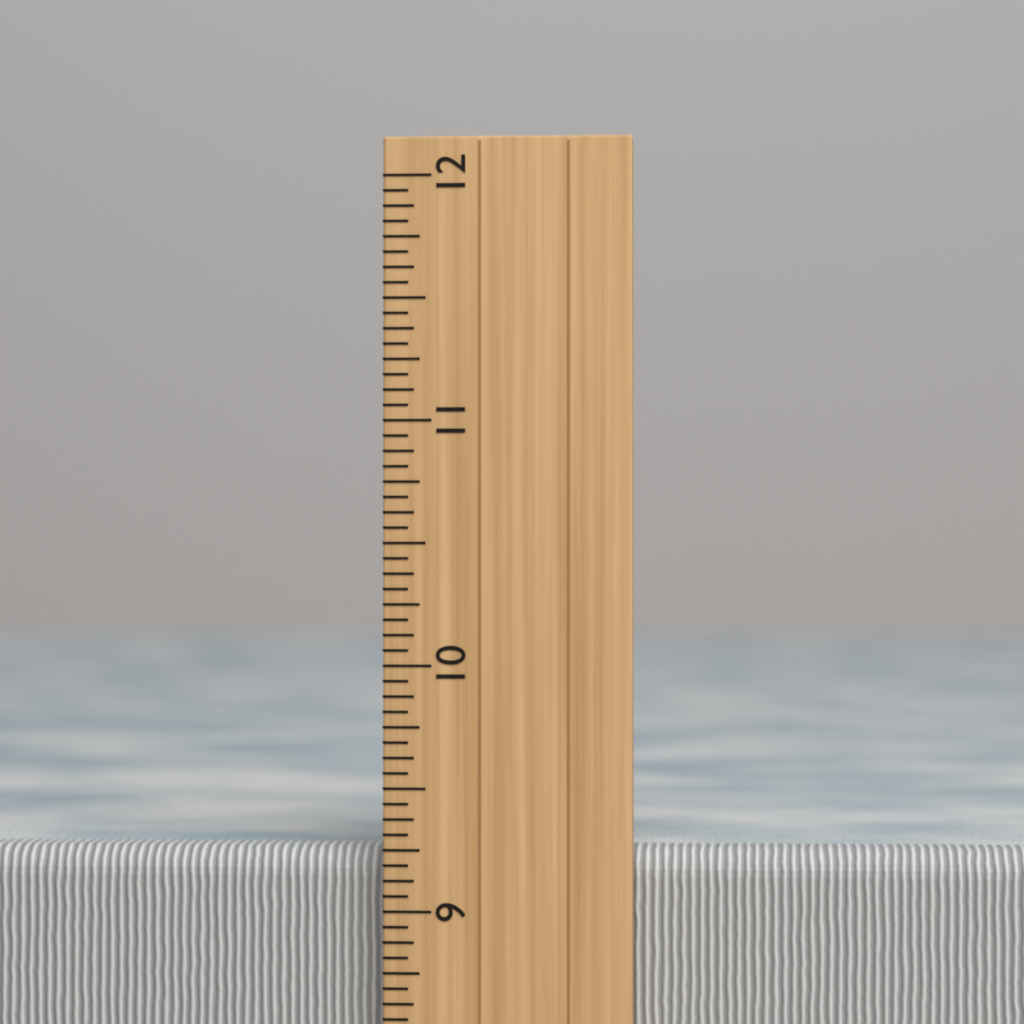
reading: 9.2500 inch
